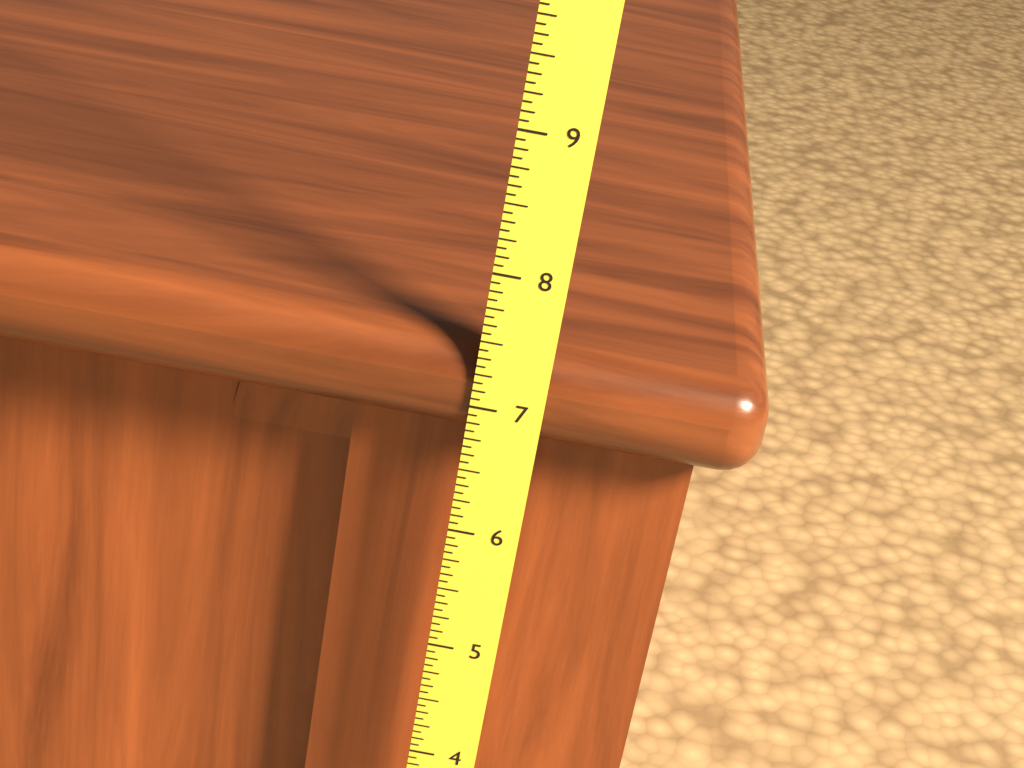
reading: 7.4375 (no unit)
